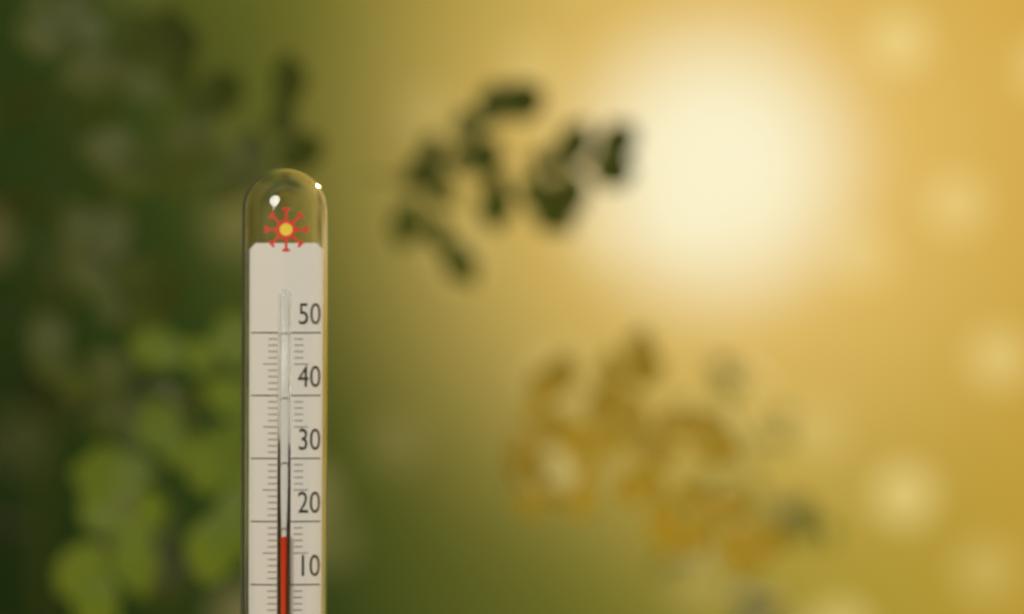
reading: 18 °C
